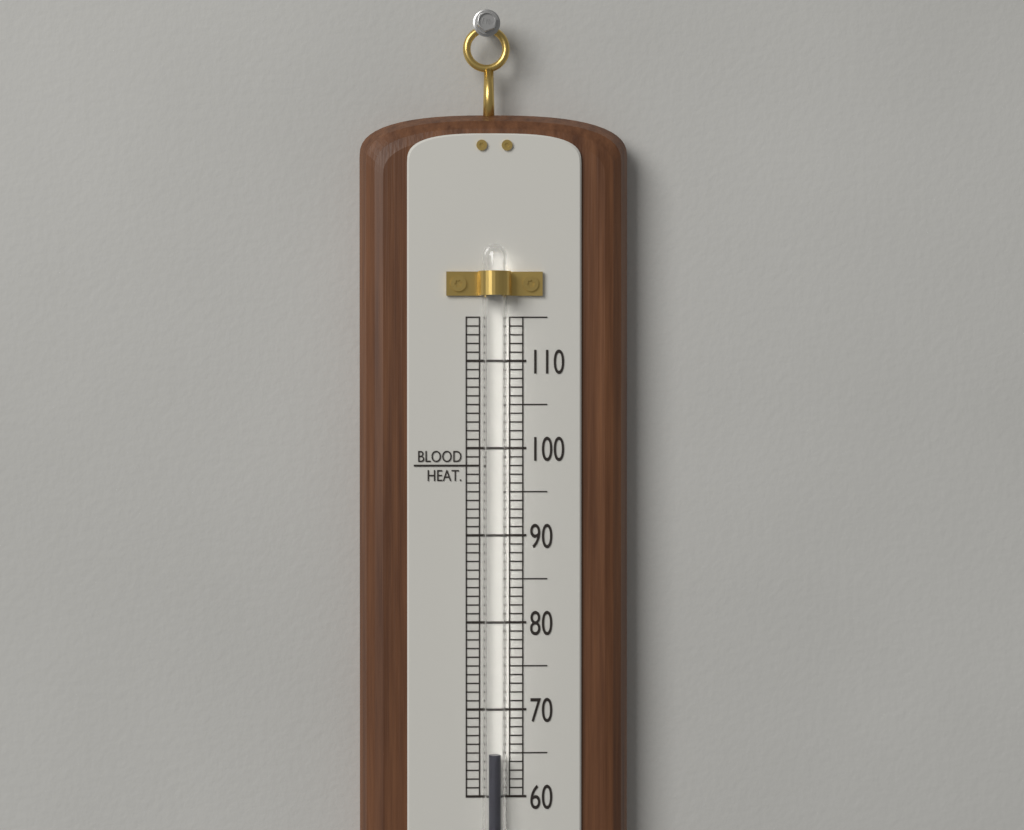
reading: 65 (no unit)
